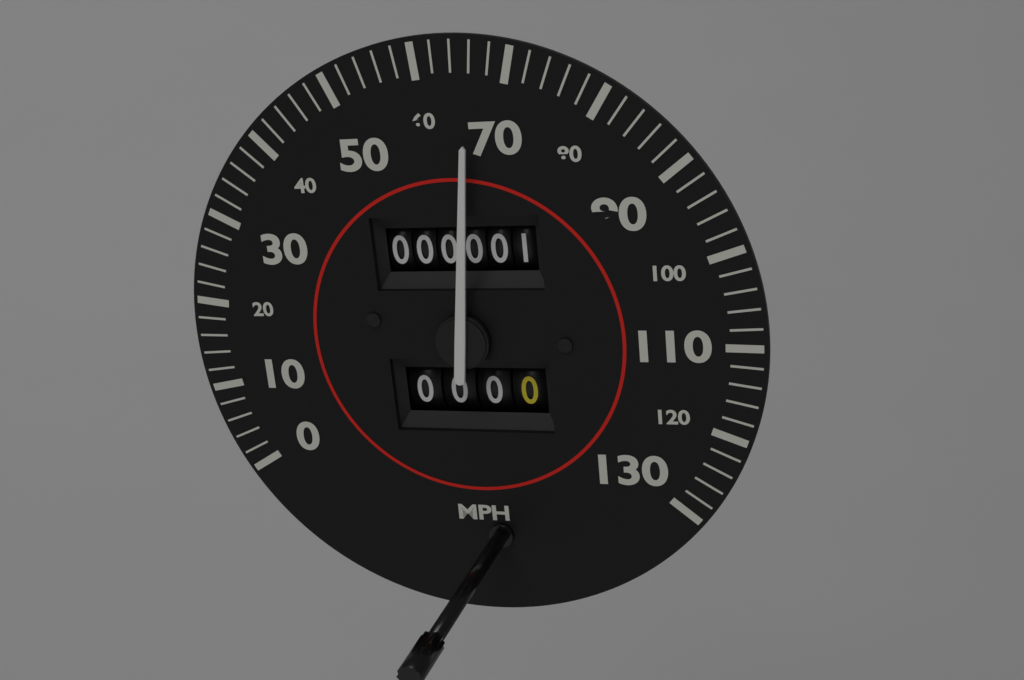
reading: 66 mph
